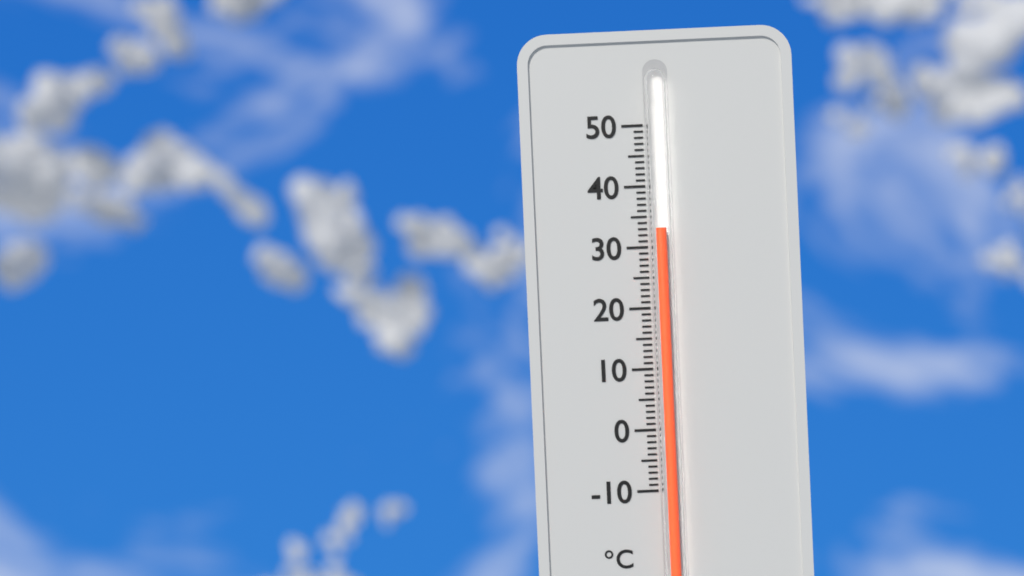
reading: 33 °C
